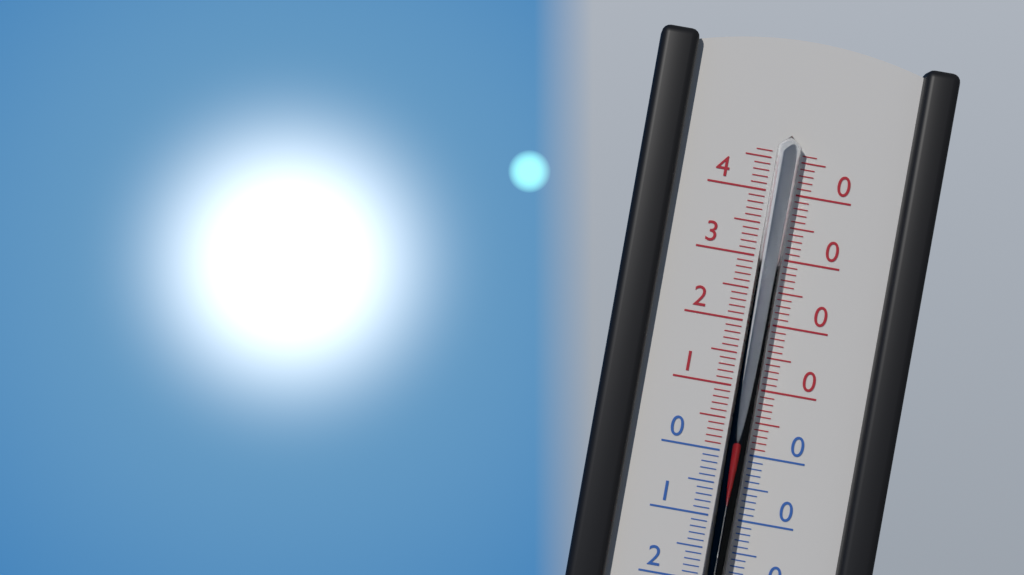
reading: 2 °C
